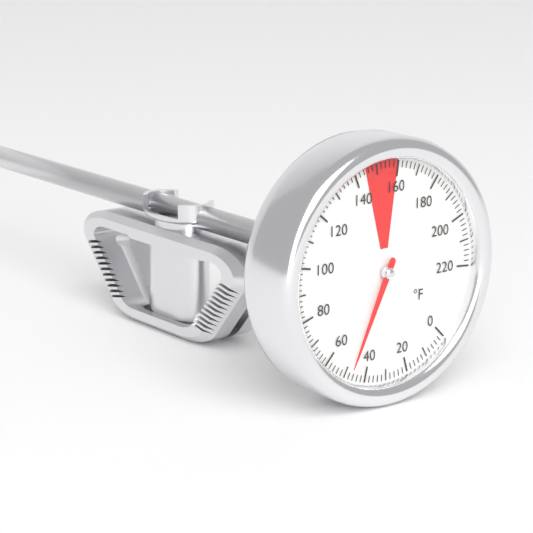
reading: 48 °F
